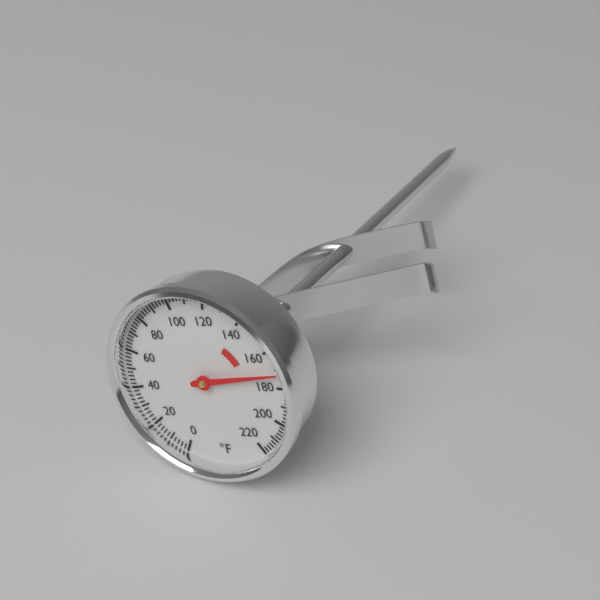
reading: 172 °F
